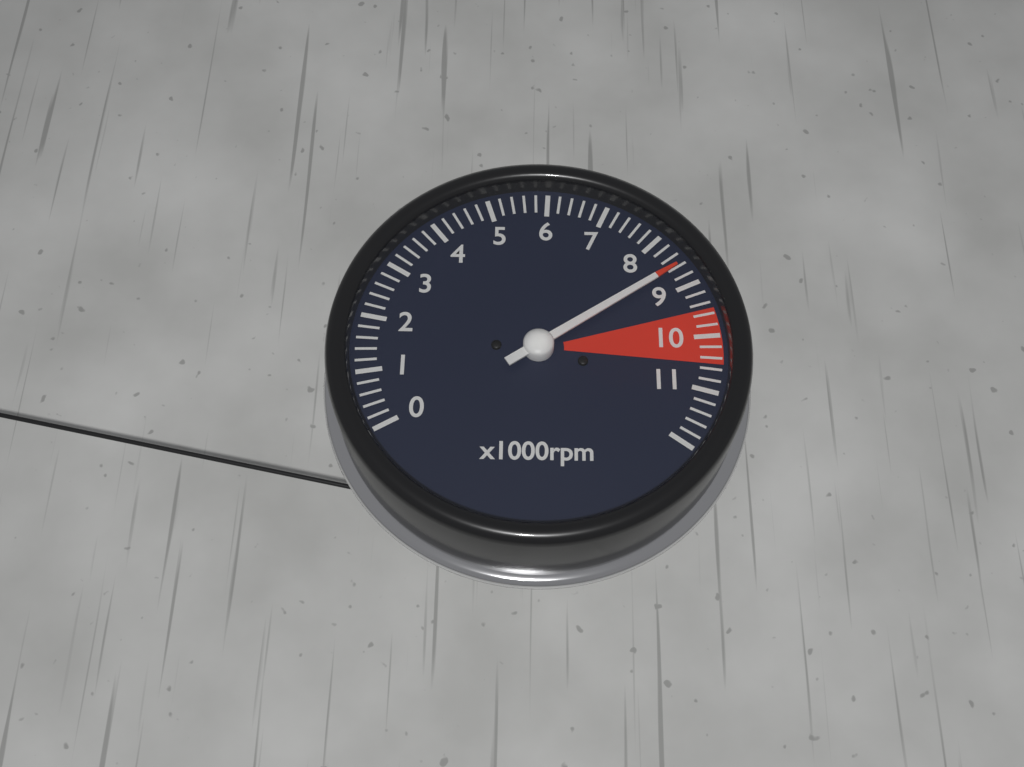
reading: 8600 rpm
